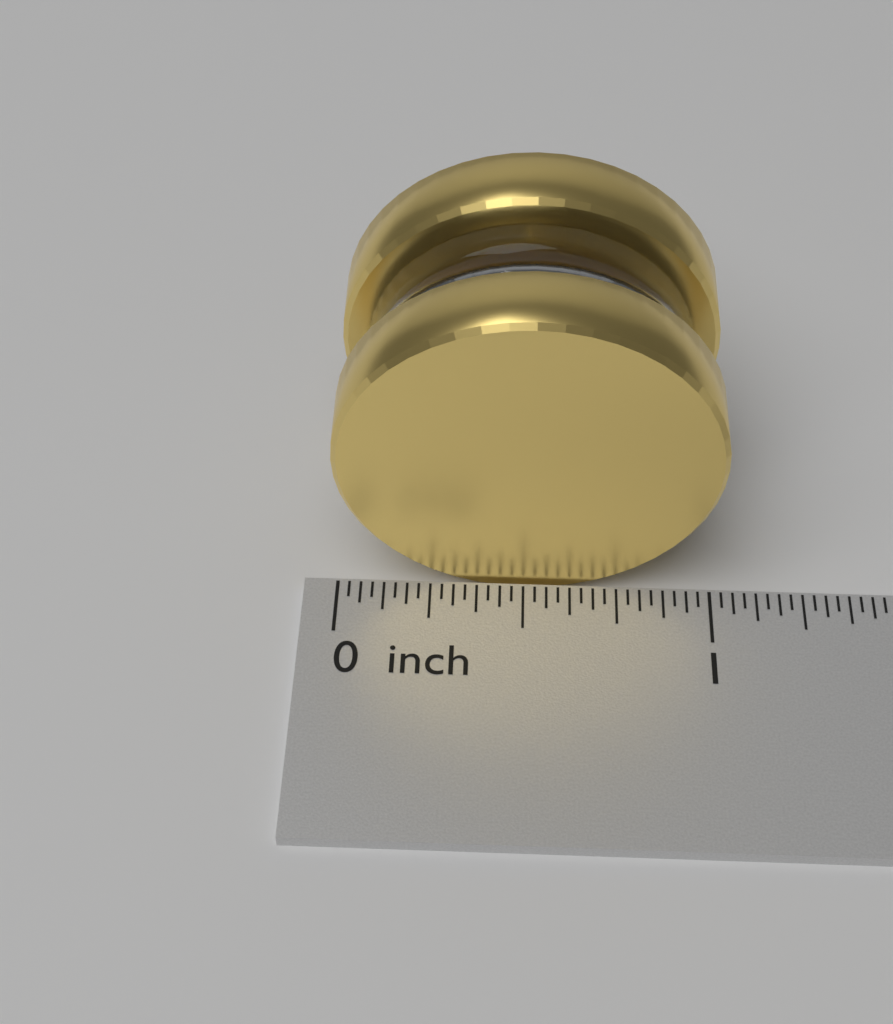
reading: 1.00000 inch
